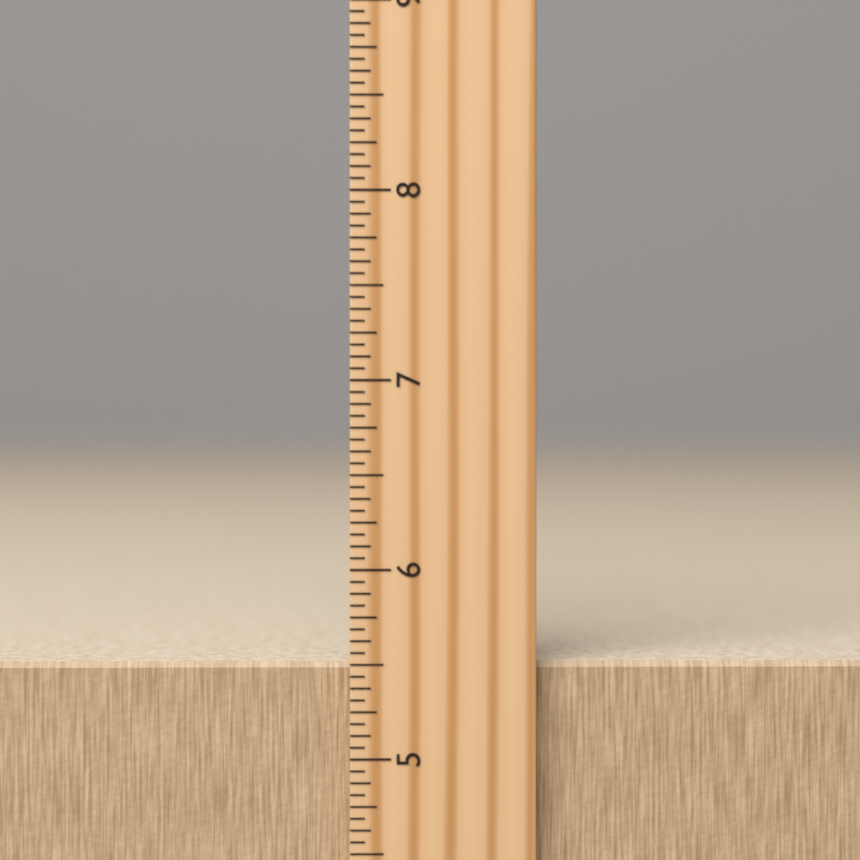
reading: 5.5000 inch
